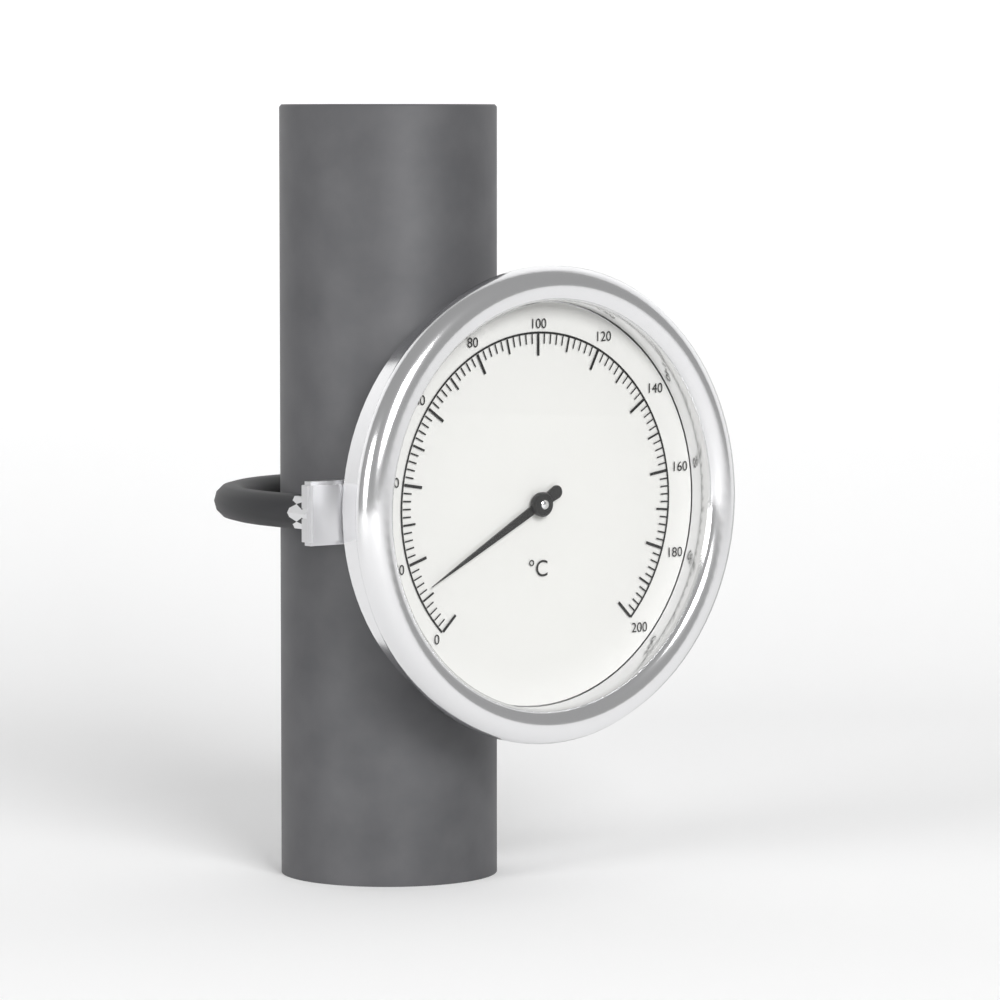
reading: 12 °C
